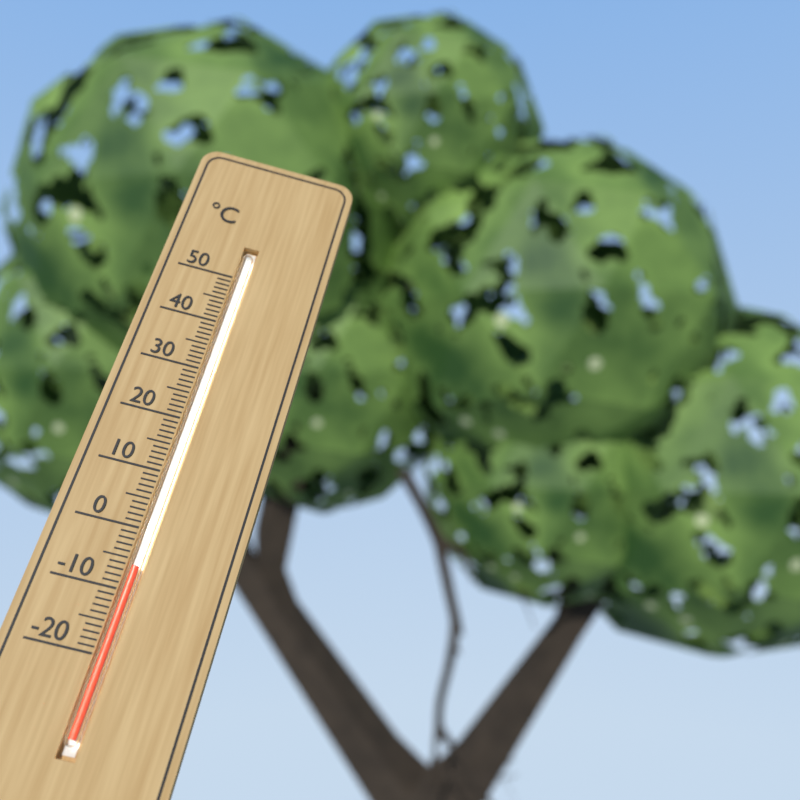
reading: -6 °C
